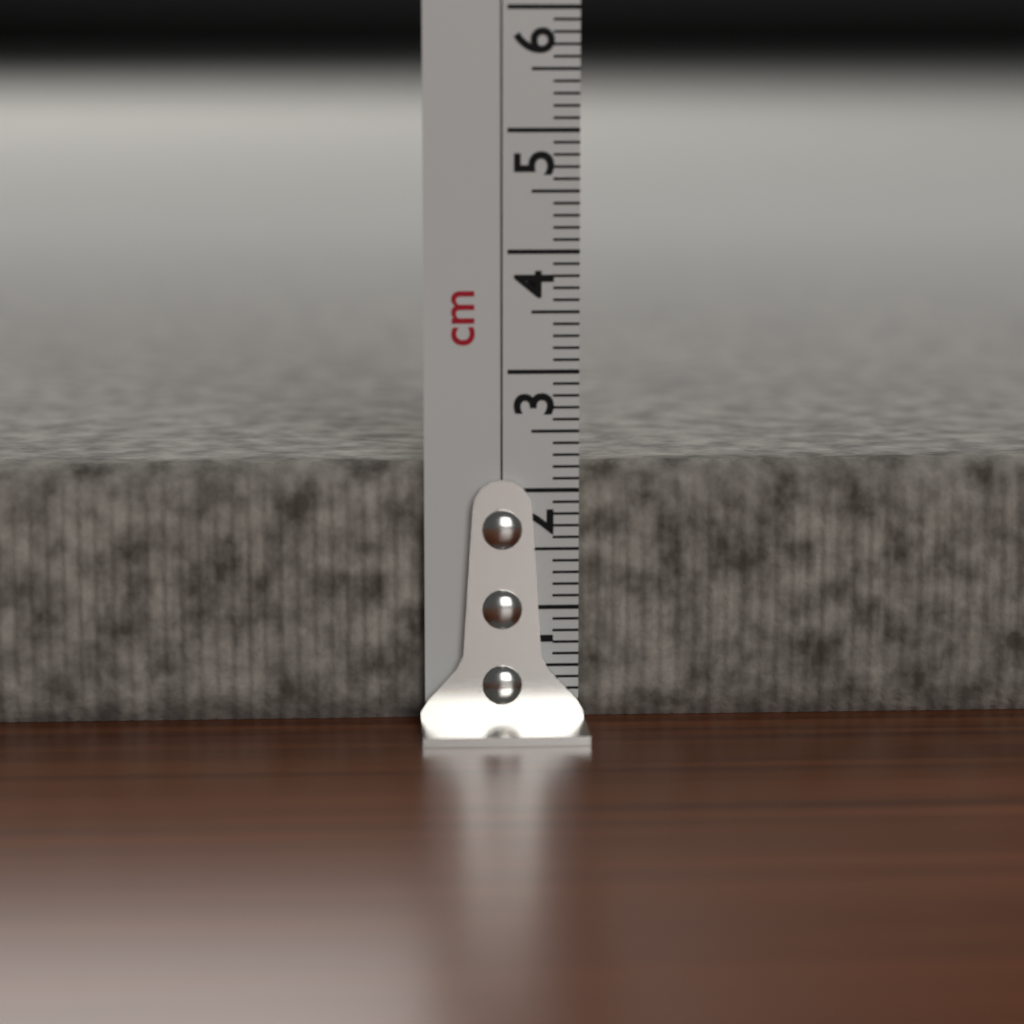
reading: 2.2 cm
